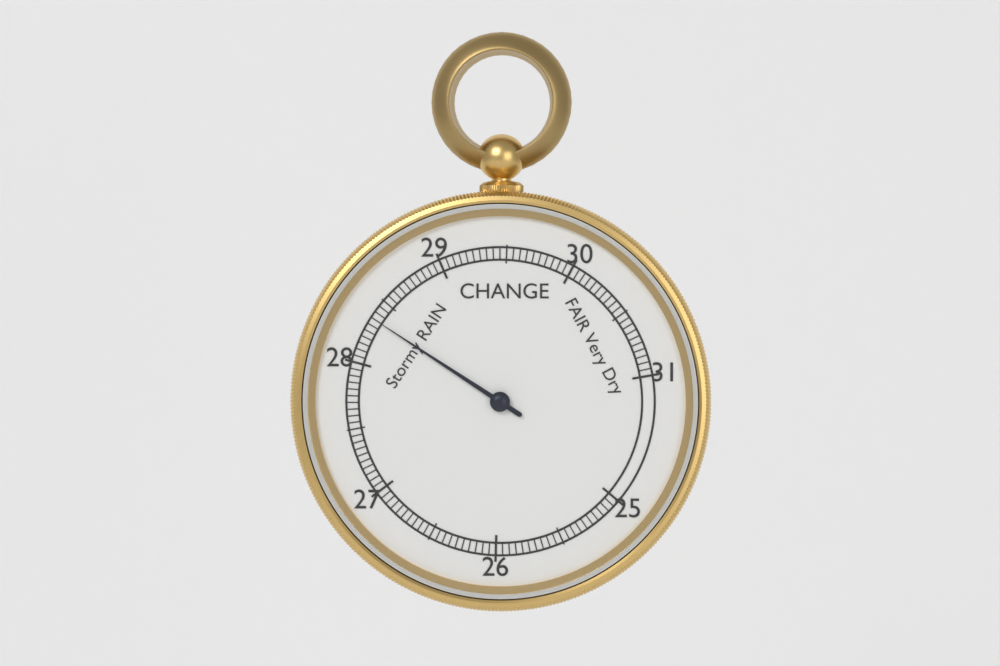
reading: 28.35 inHg
